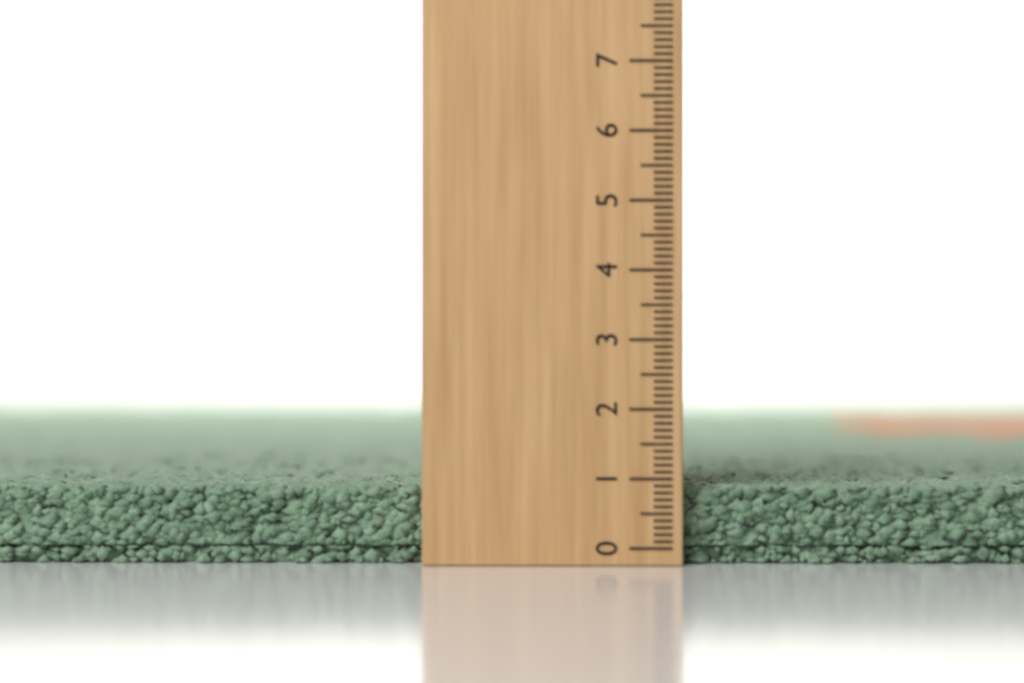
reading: 0.9 (no unit)
